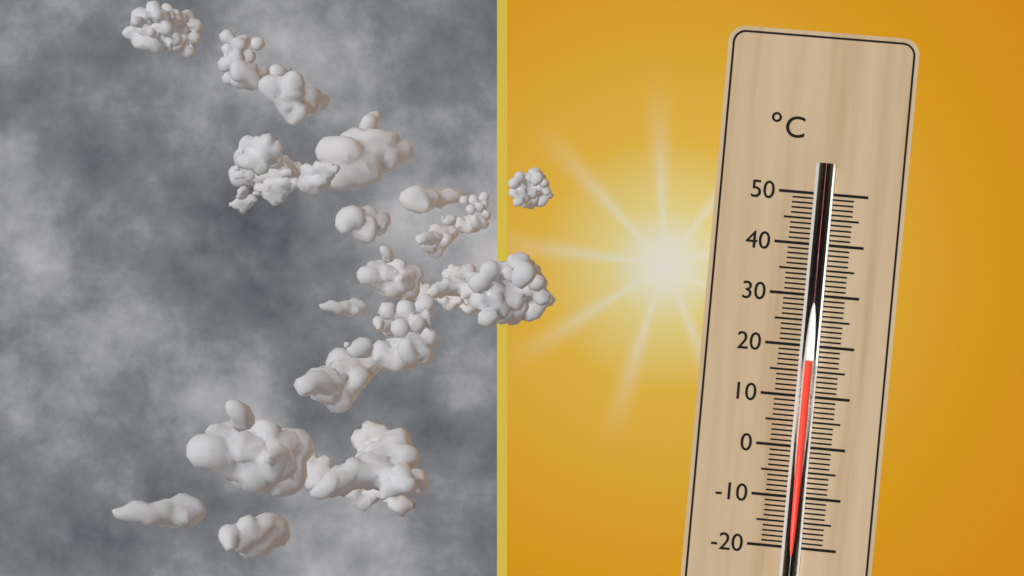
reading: 17 °C
